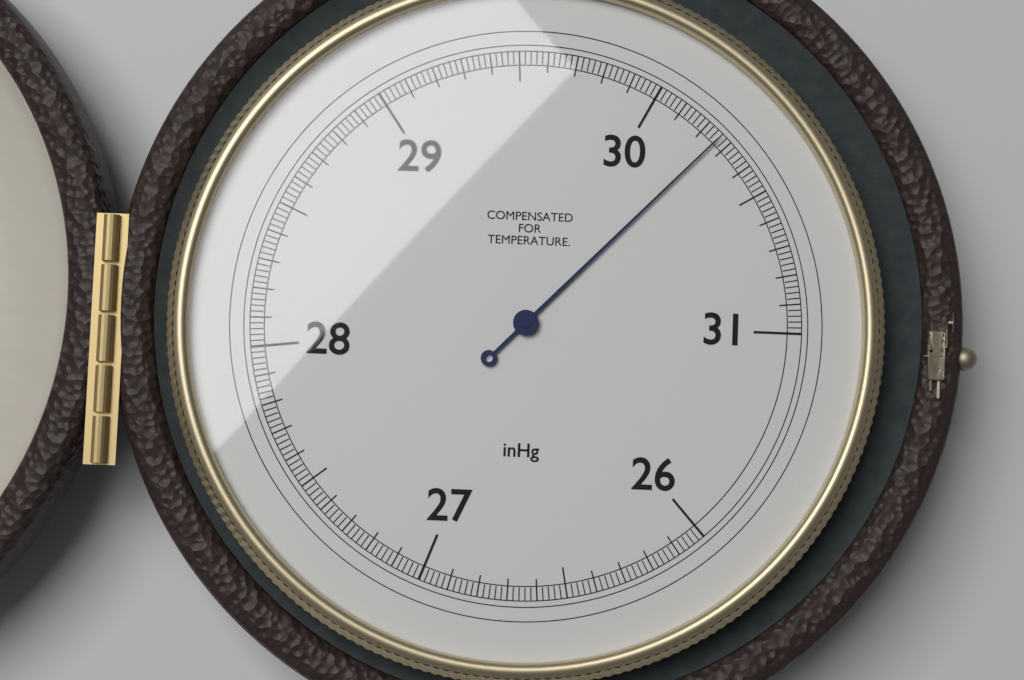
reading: 30.26 inHg
